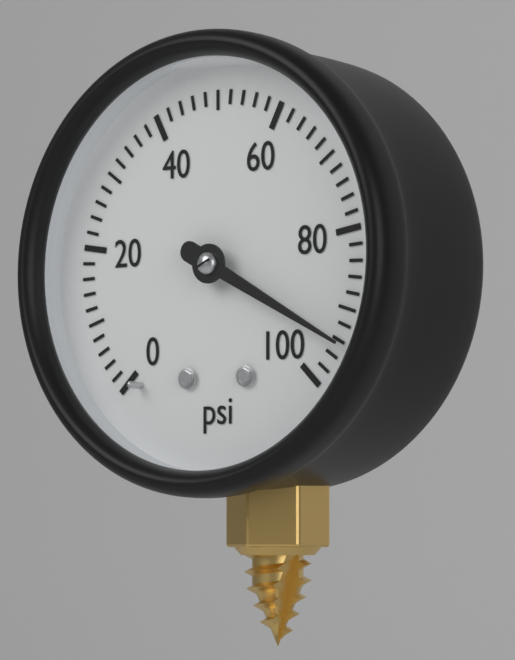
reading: 94 psi
